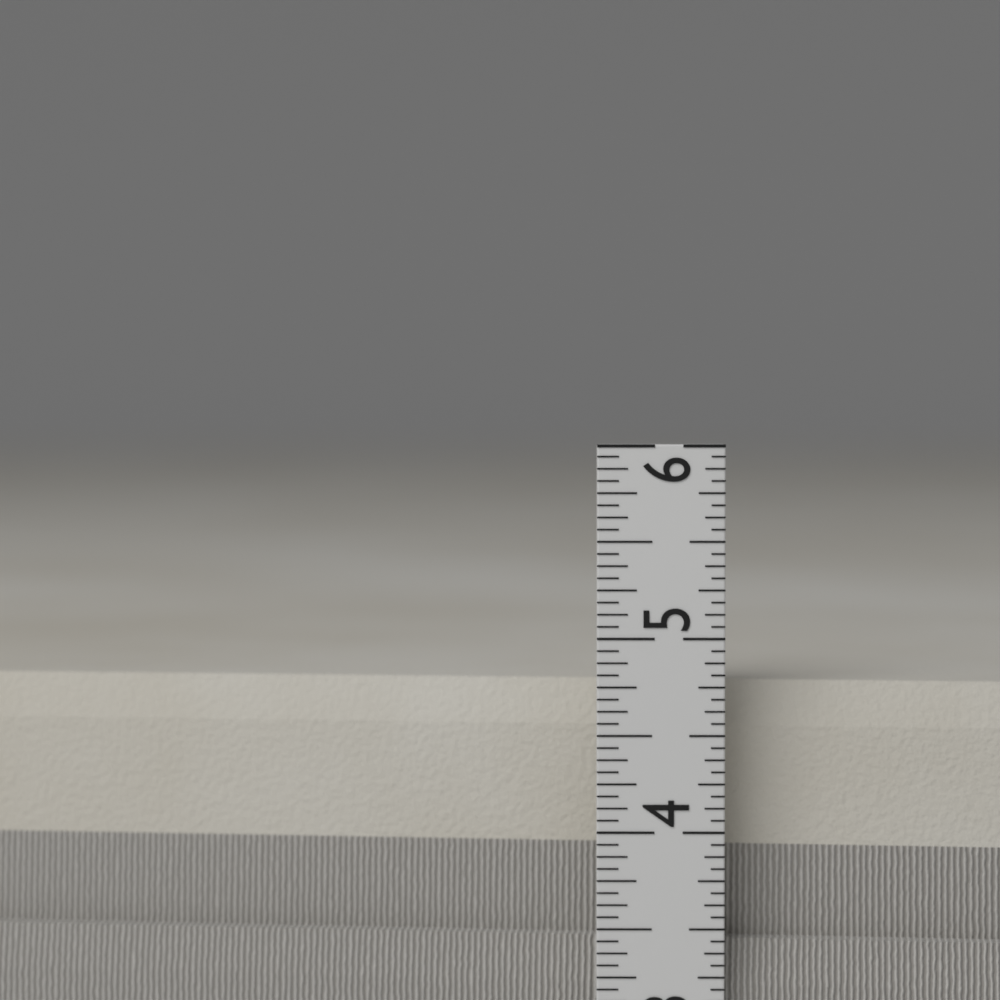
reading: 4.7500 in
